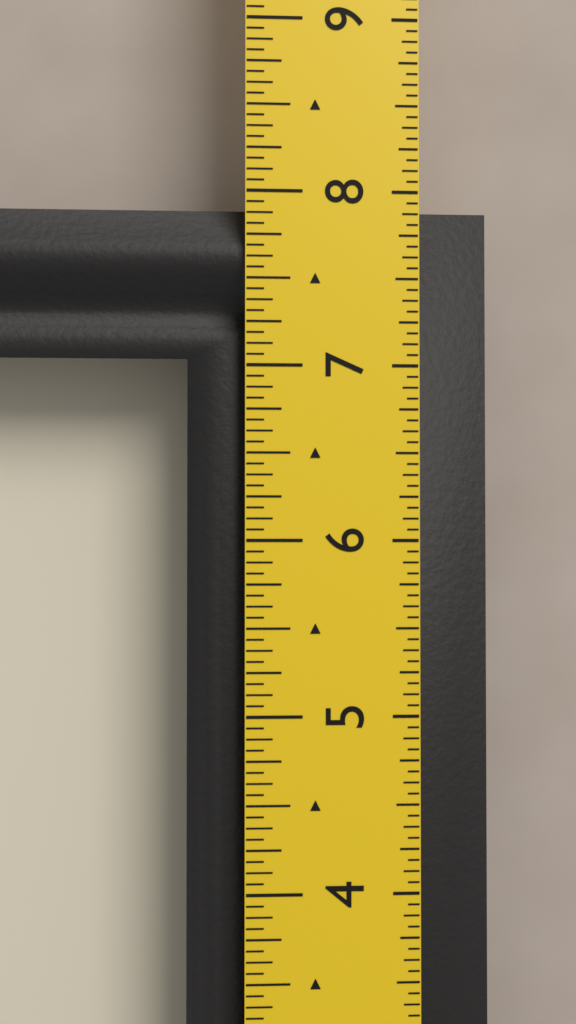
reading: 7.9375 in
